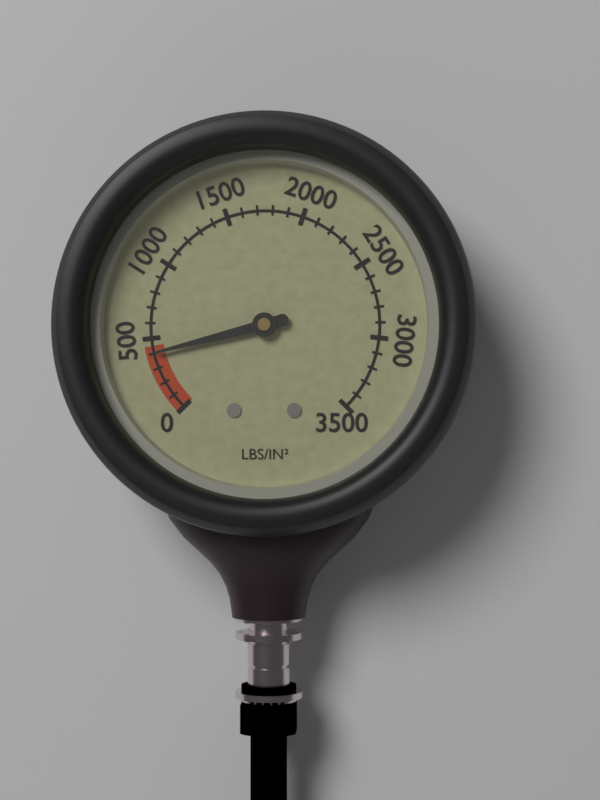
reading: 400 psi
